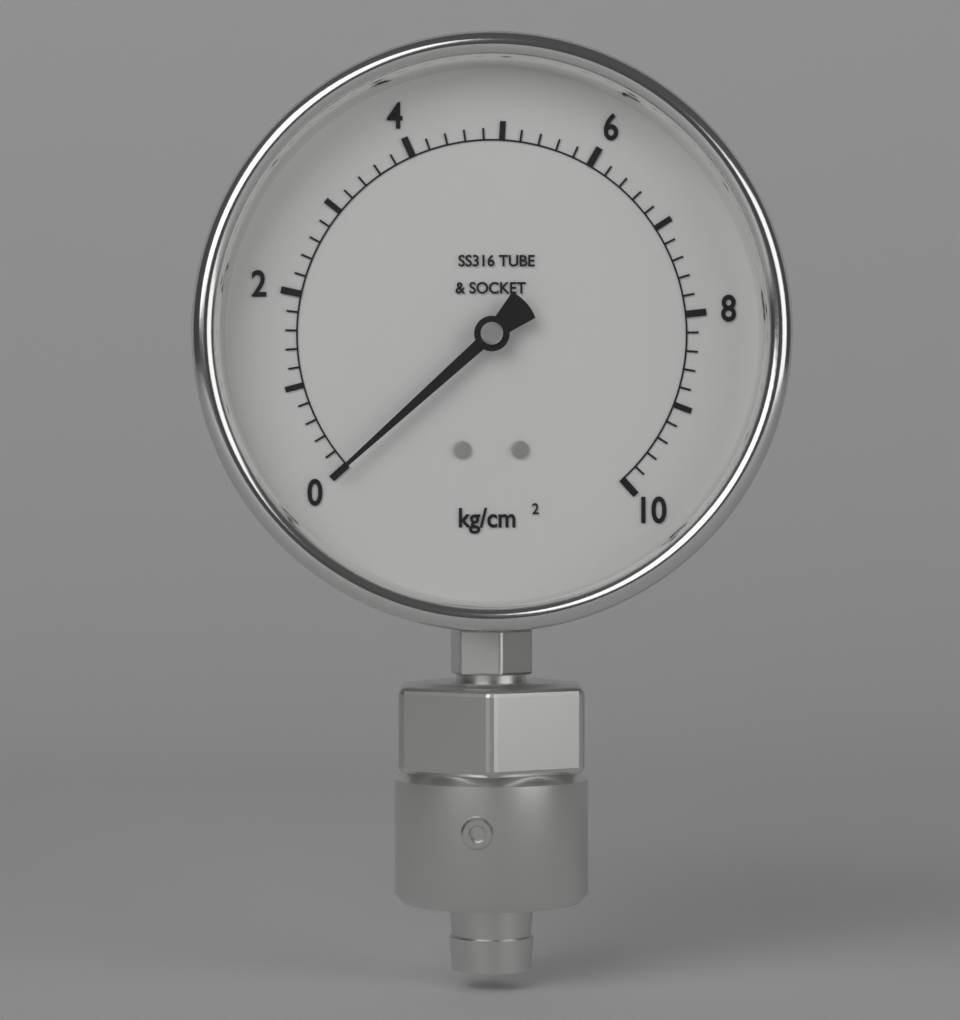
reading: 0.0 kg/cm²
